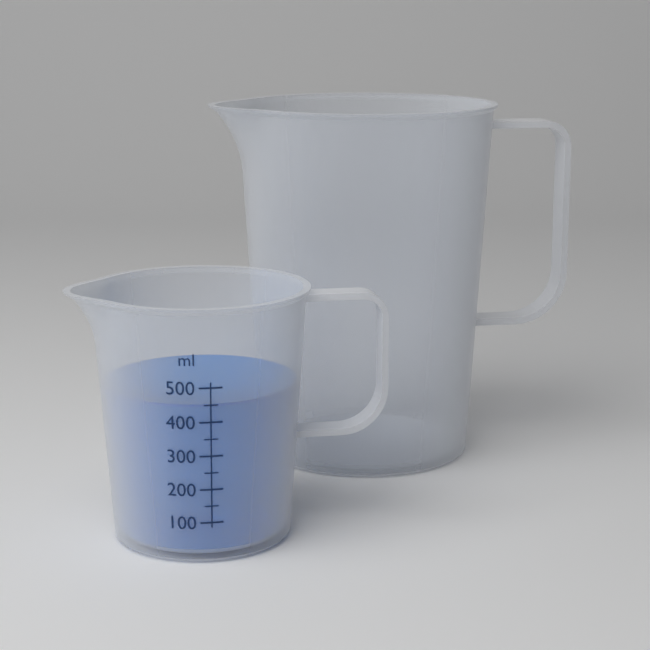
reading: 450 ml
